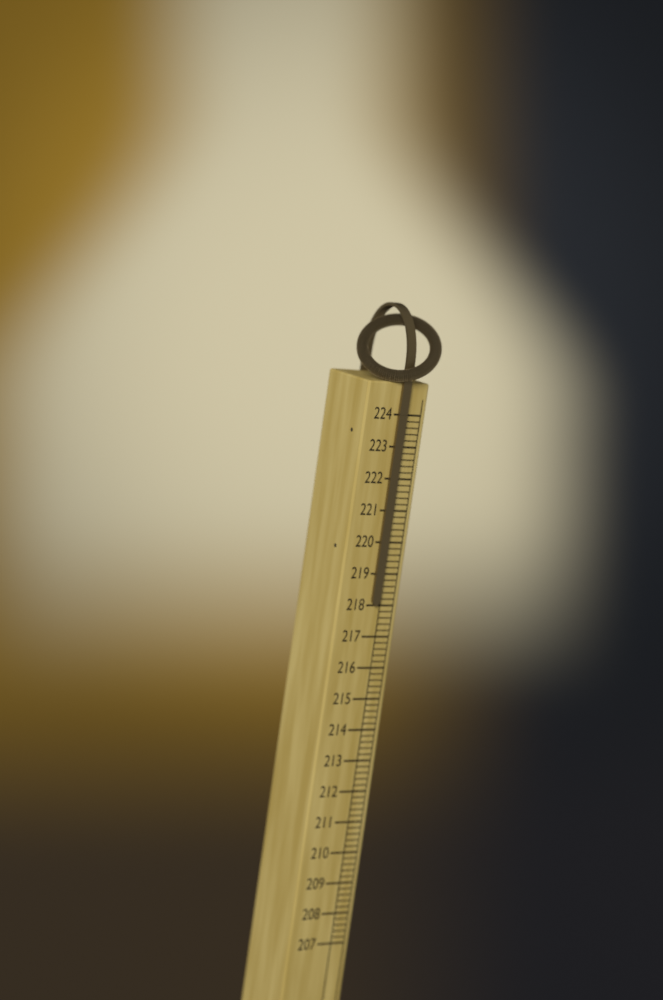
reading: 218.0 (no unit)
